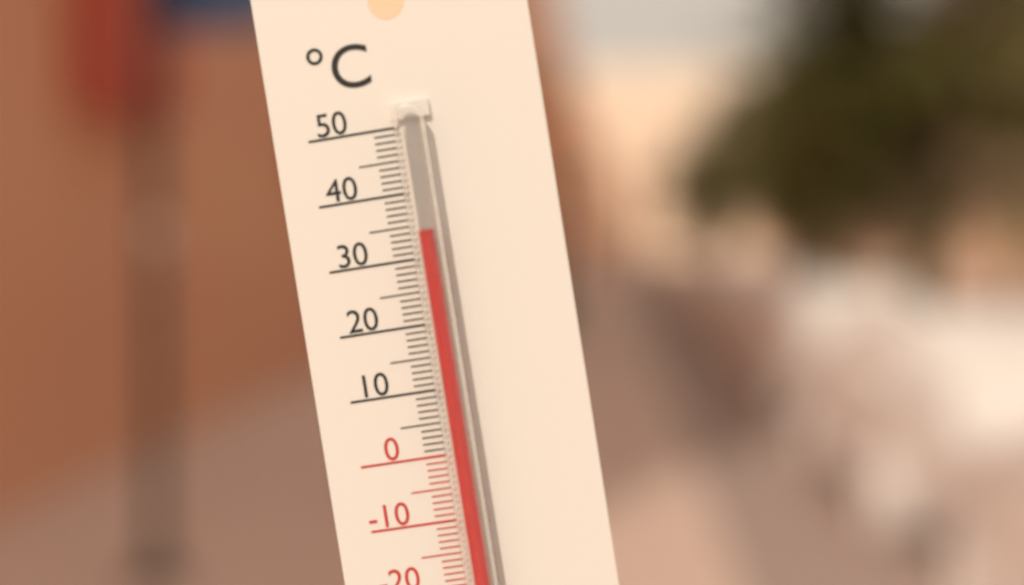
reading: 34 °C
